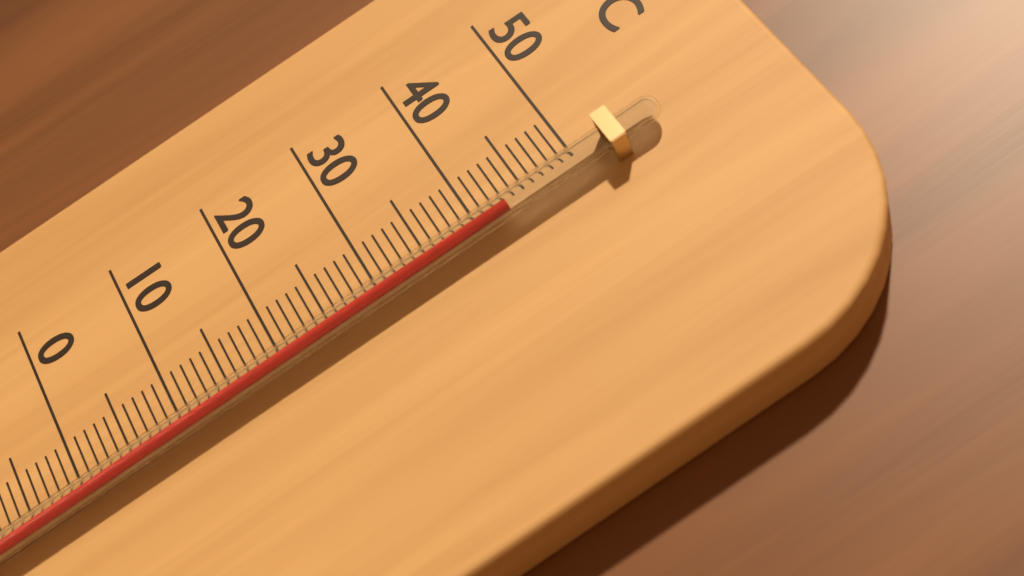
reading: 43 °C
